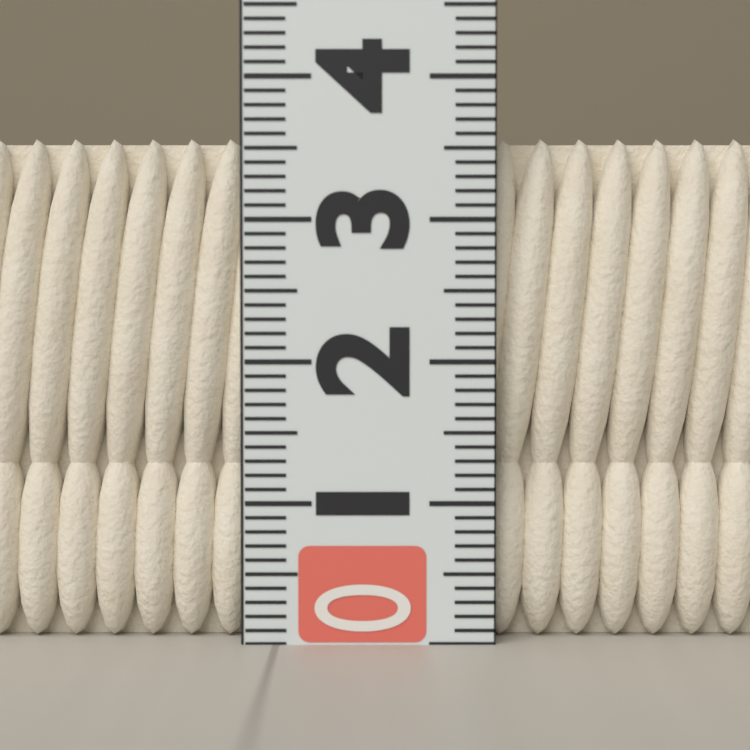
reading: 3.6 (no unit)
